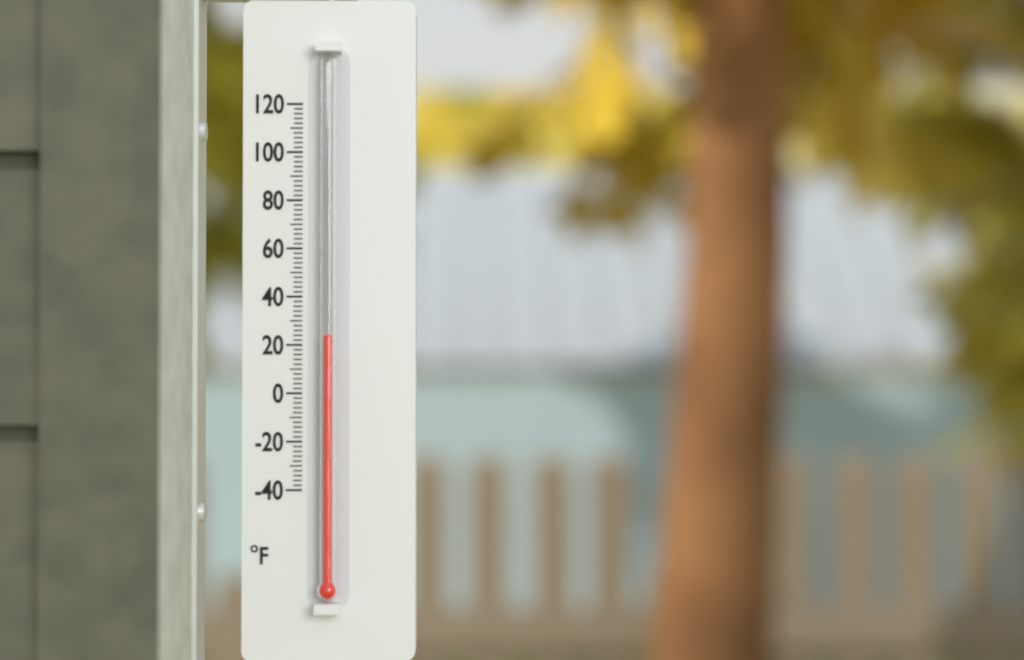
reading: 24 °F
